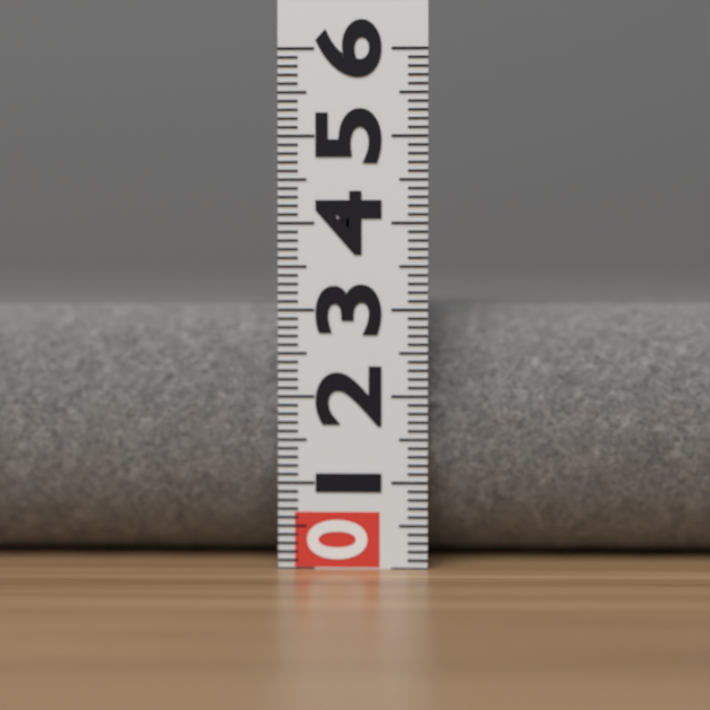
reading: 3.1 (no unit)
